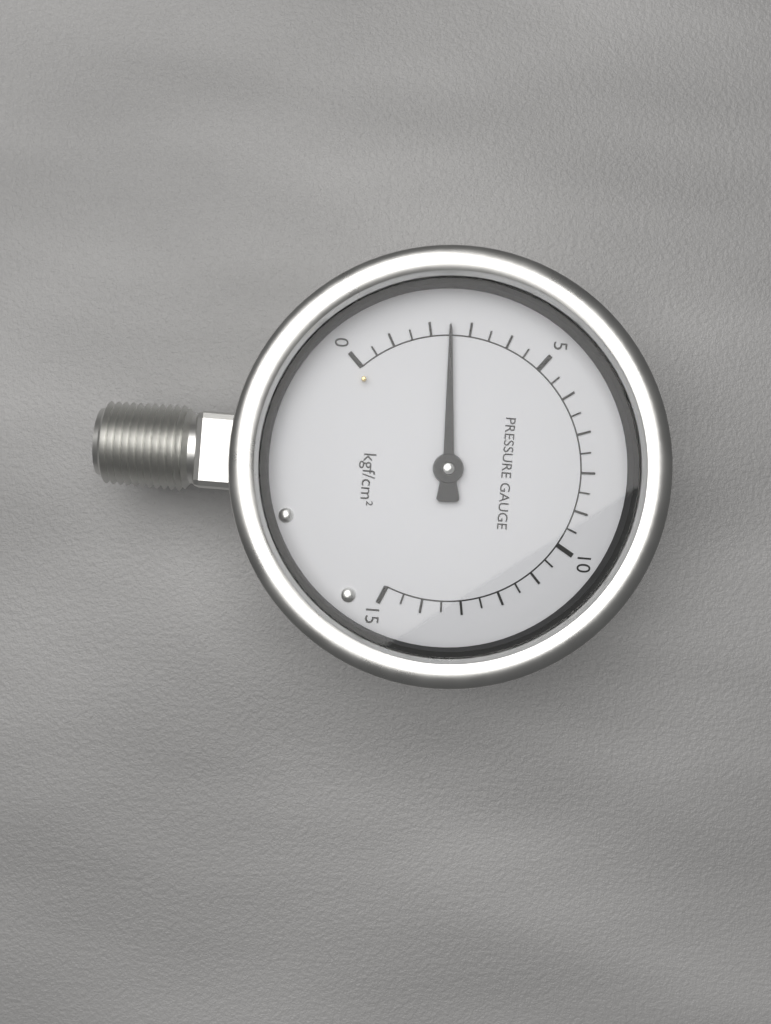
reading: 2.5 kgf/cm²
